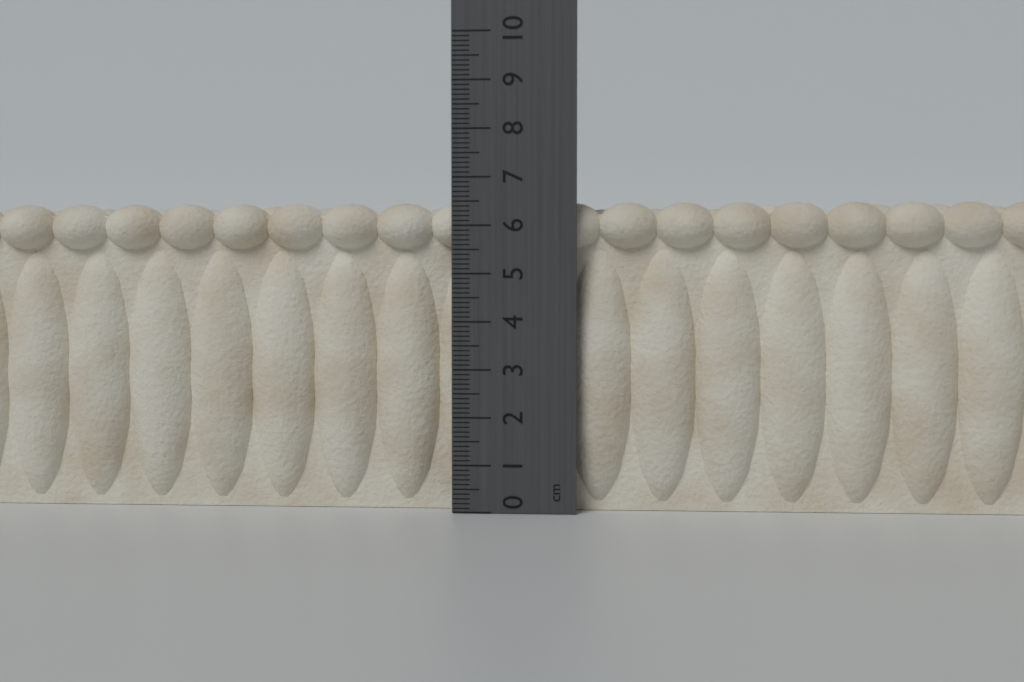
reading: 6.5 cm
